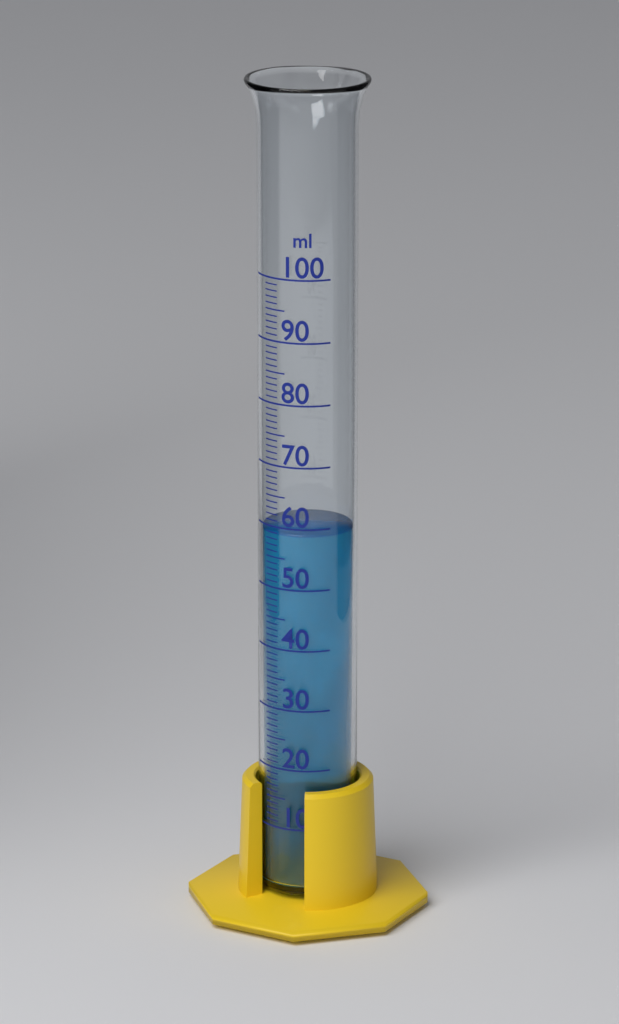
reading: 59 ml
